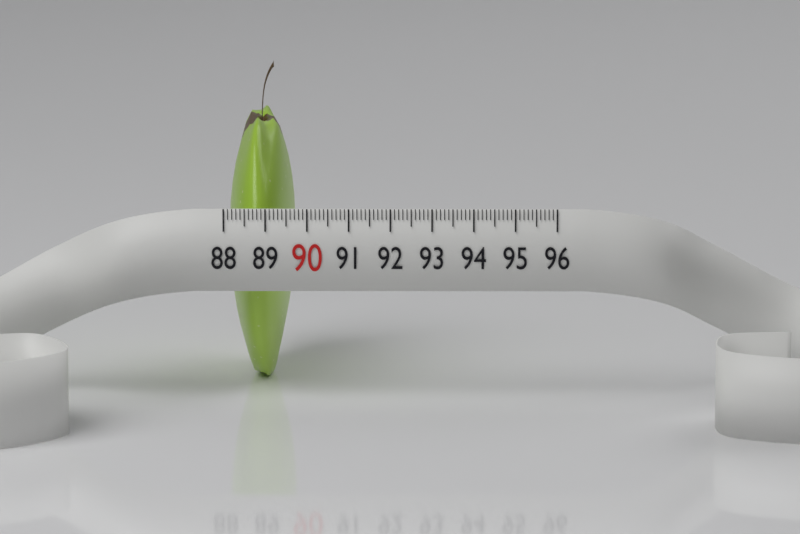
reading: 89.6 (no unit)
